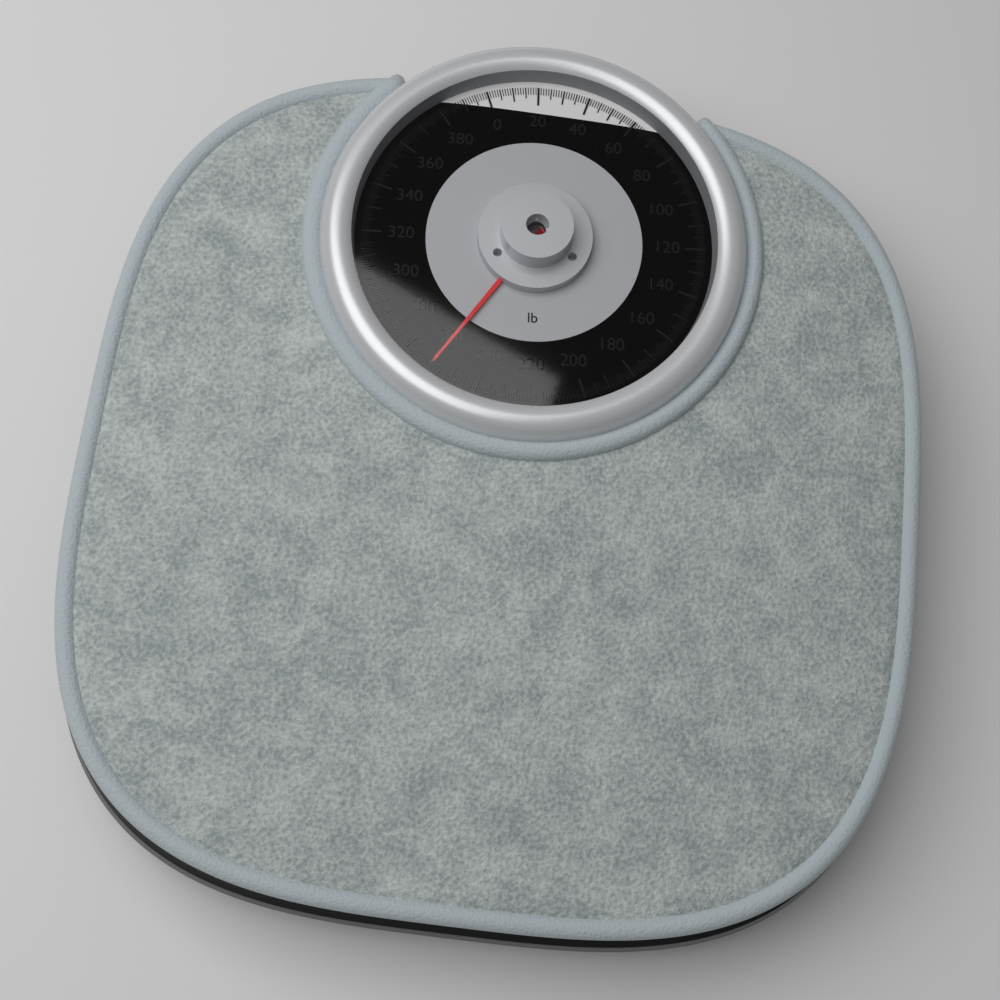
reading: 259 lb
